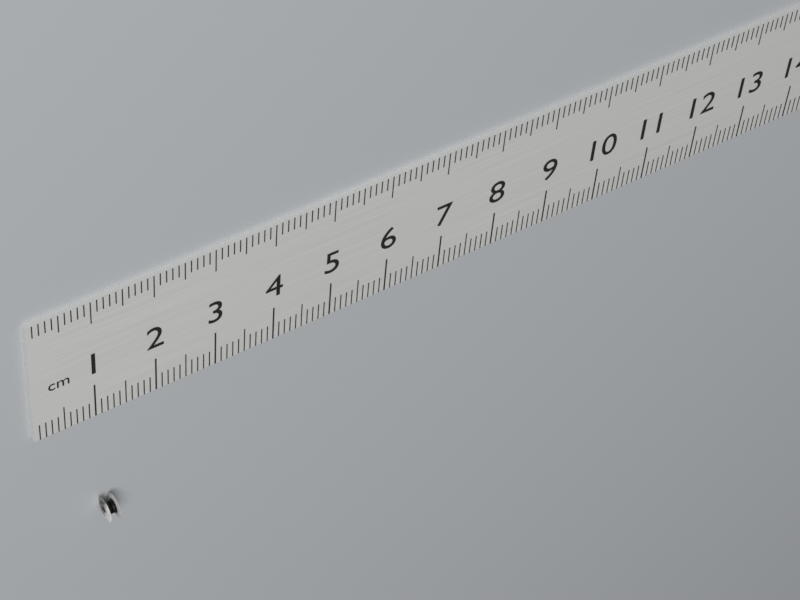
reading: 1.2 cm
